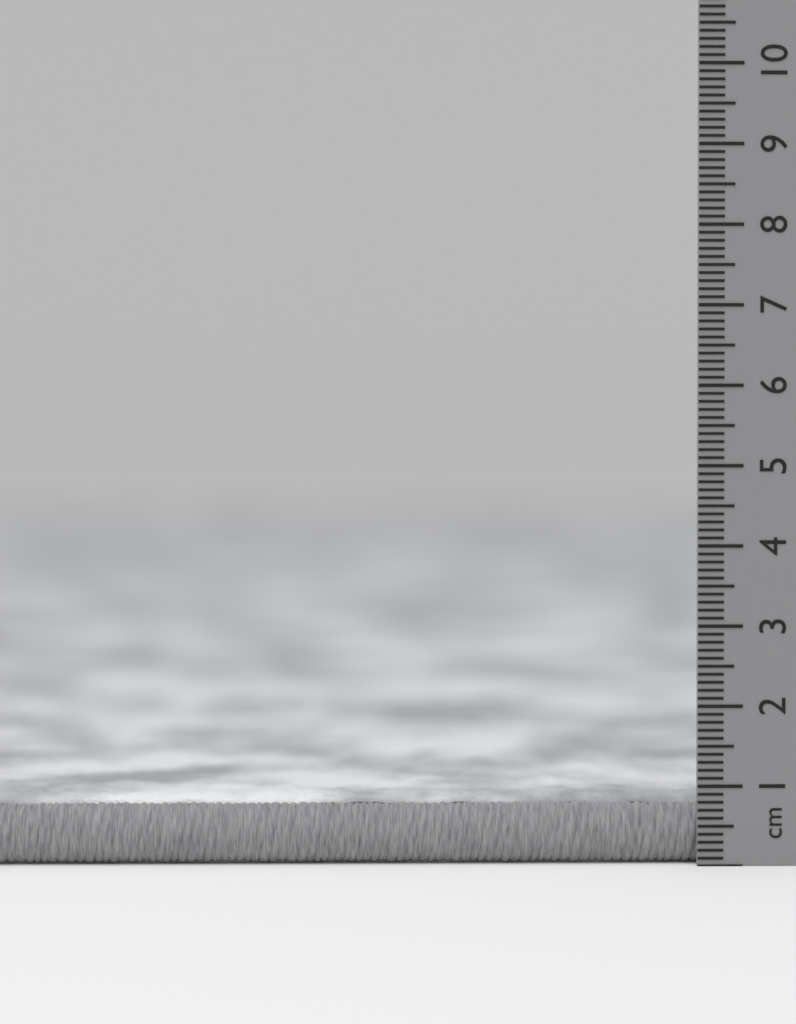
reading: 0.9 cm
